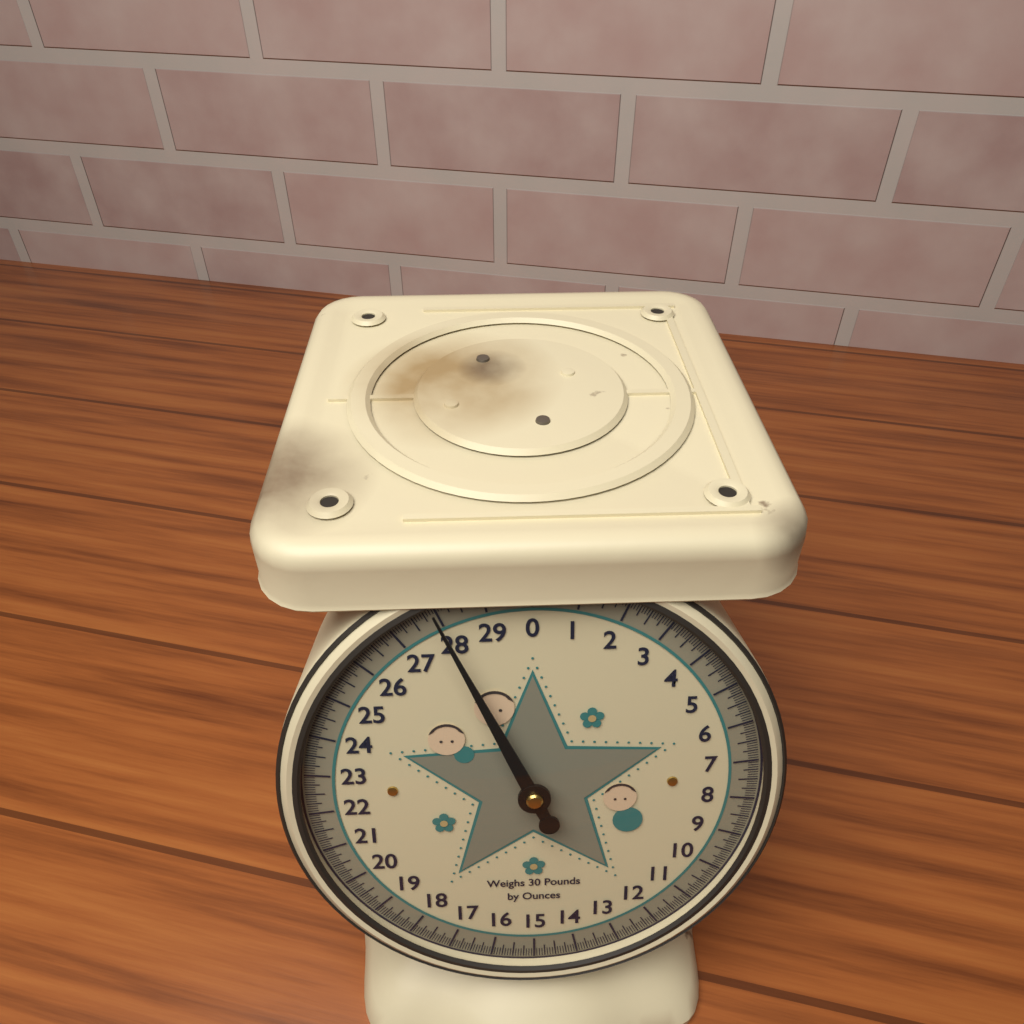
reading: 28.0000 lb
